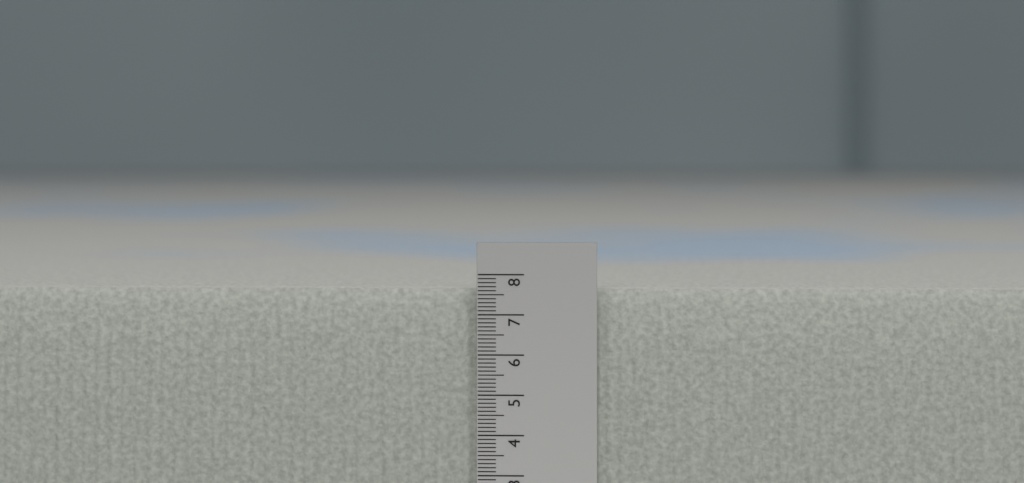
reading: 7.6 (no unit)
